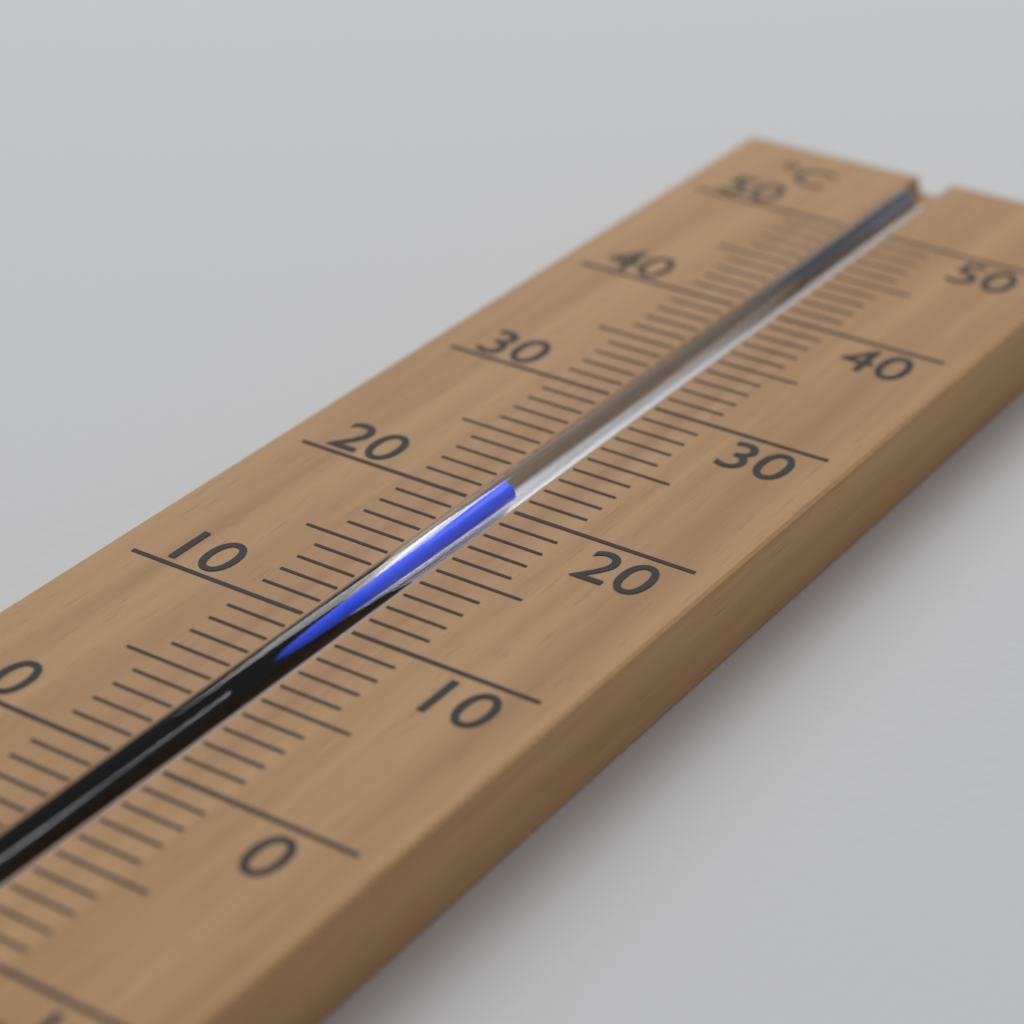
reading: 21 °C
